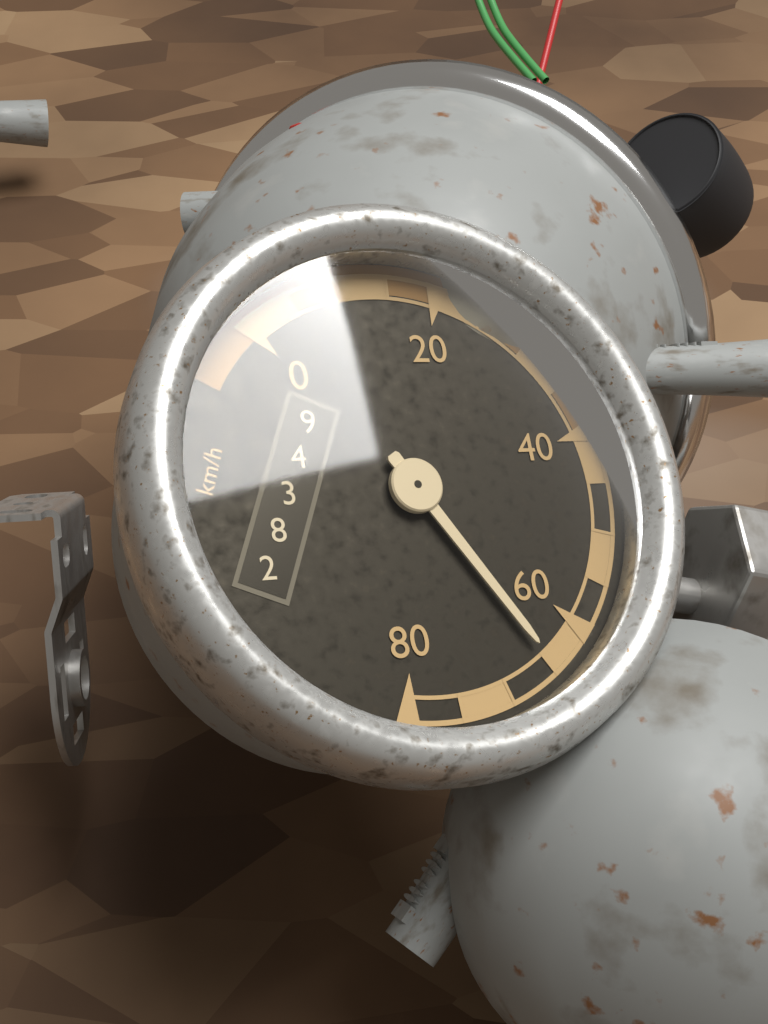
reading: 65 km/h
